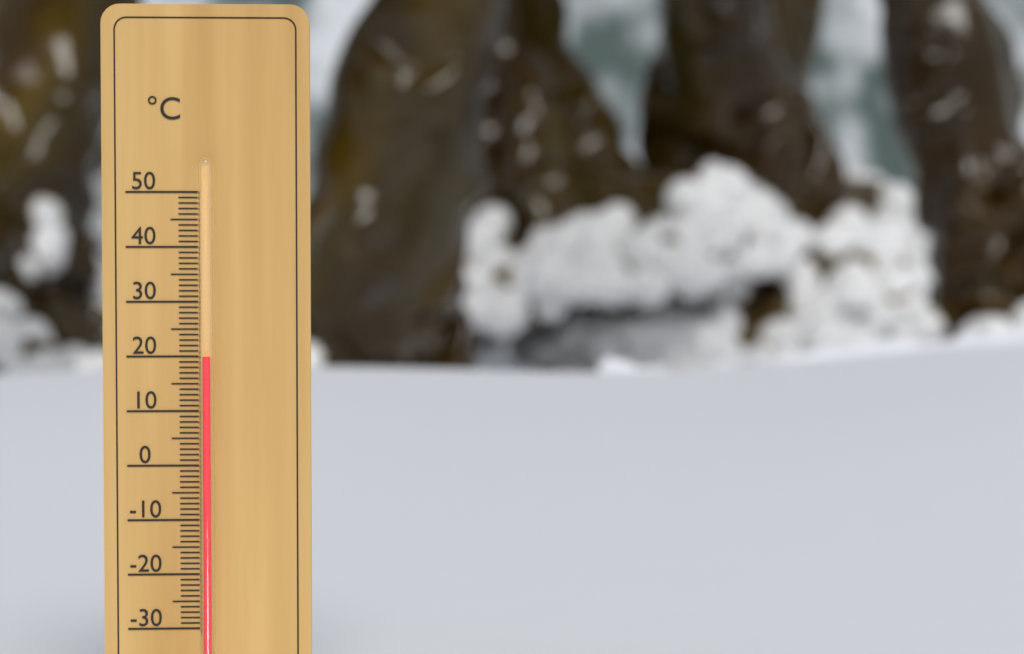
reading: 20 °C
